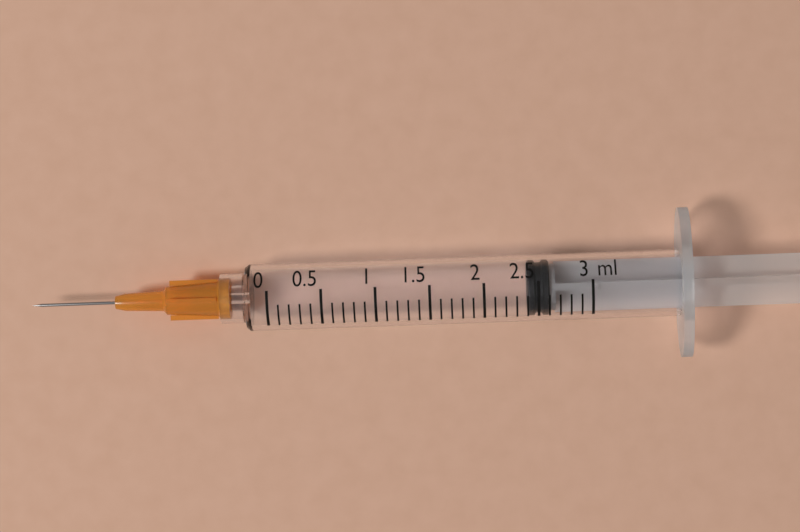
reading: 2.4 ml
